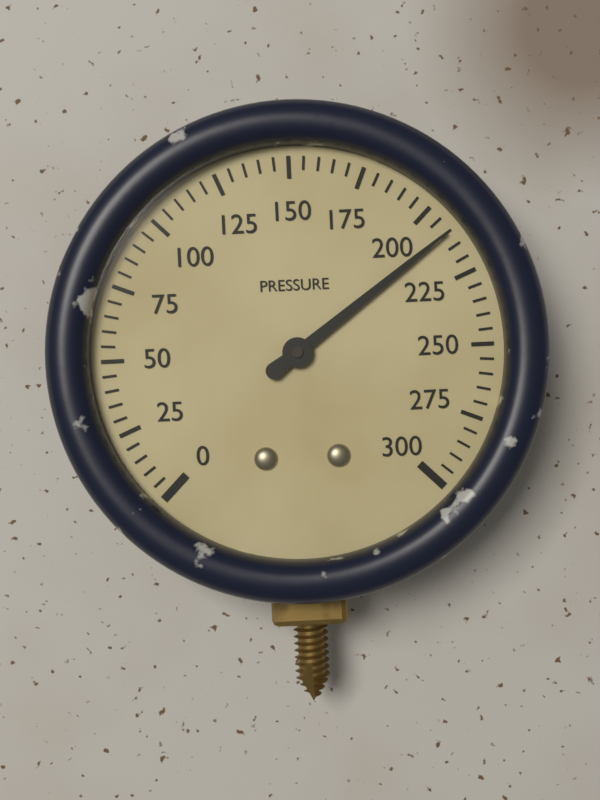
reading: 210 (no unit)
